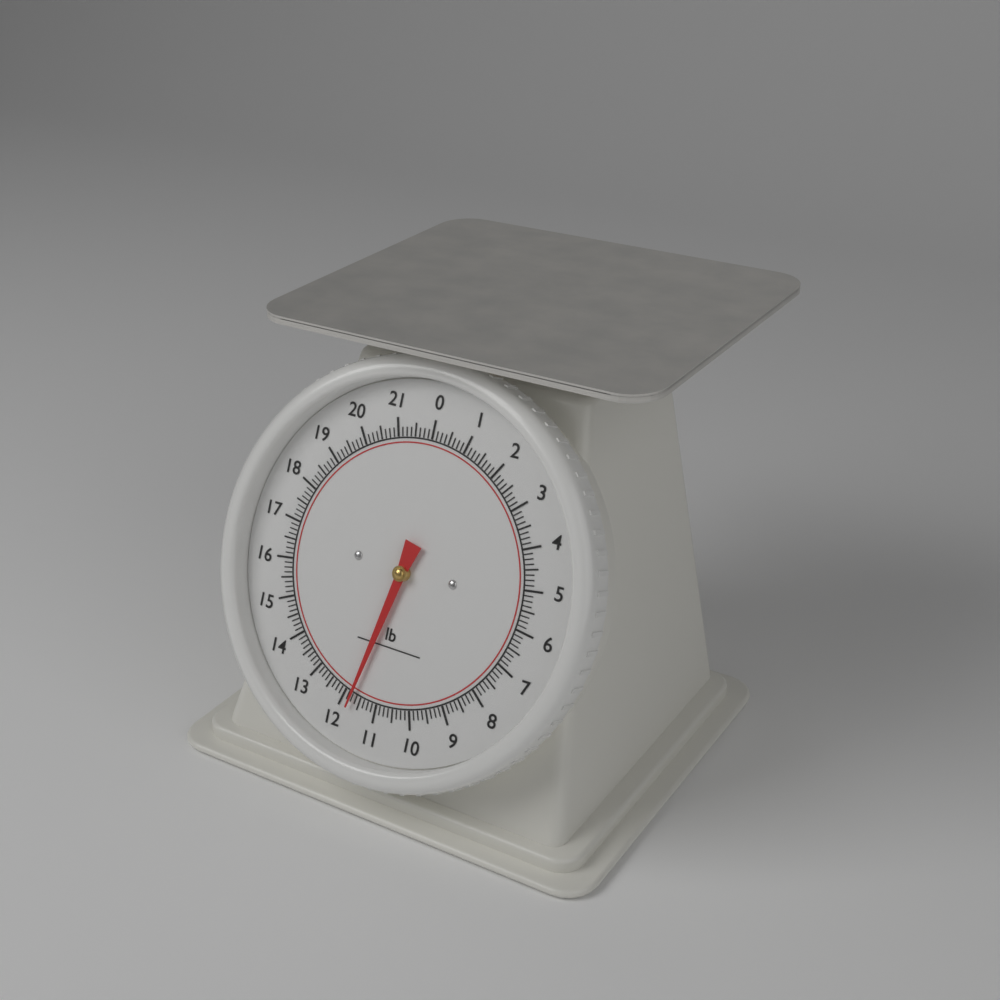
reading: 11.750 lb
